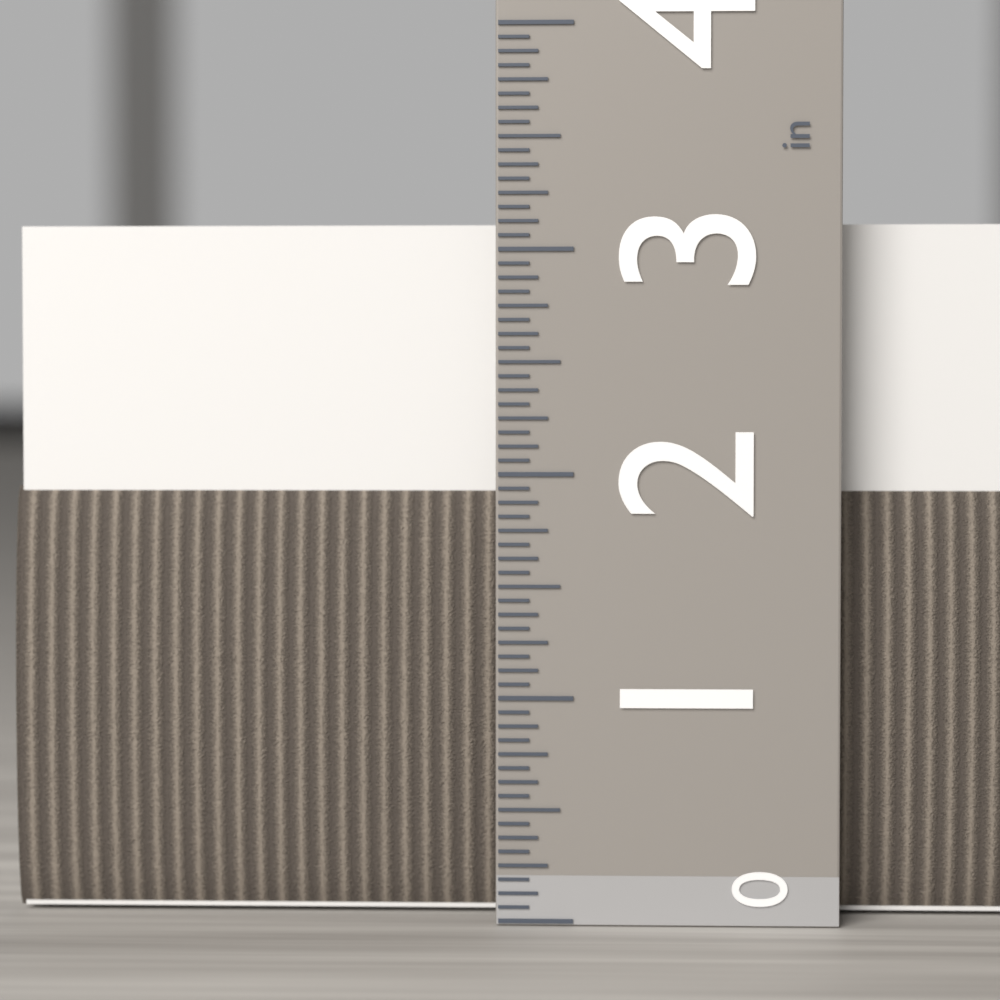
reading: 3.1250 in
